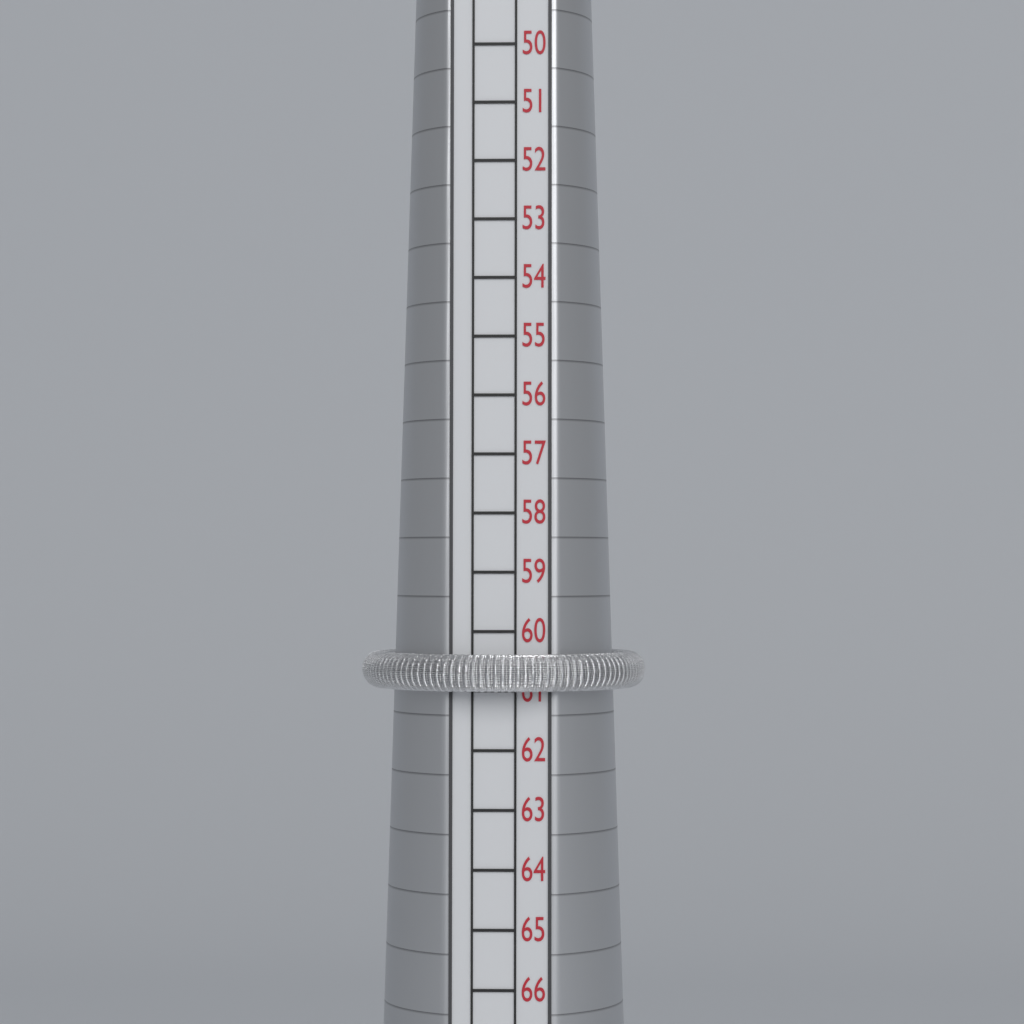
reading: 61 mm
